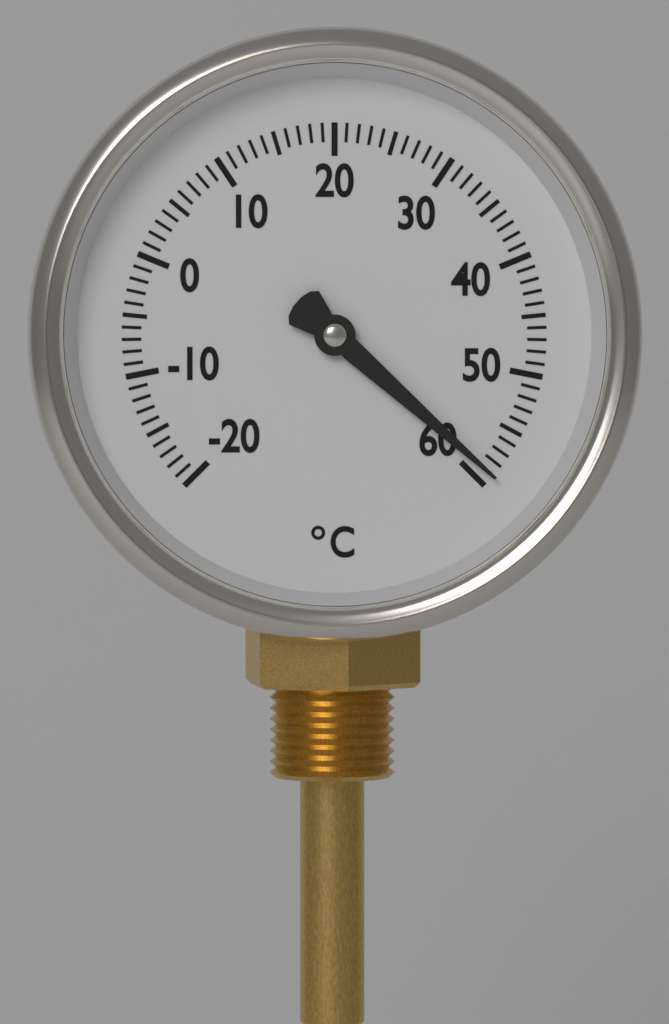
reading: 59 °C
